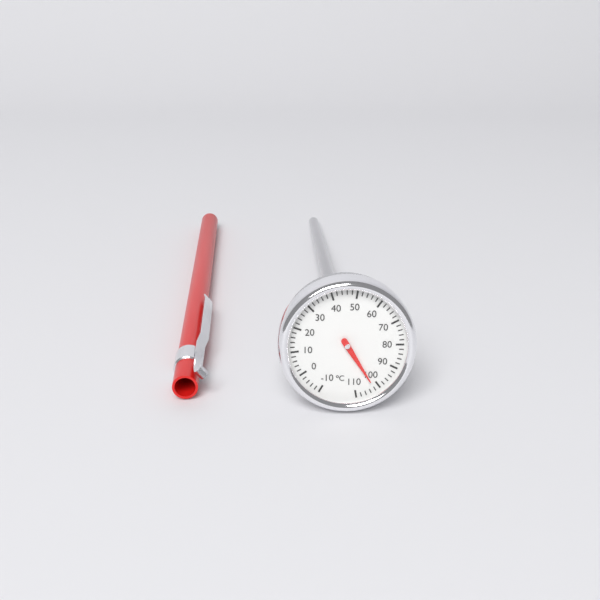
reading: 102 °C
